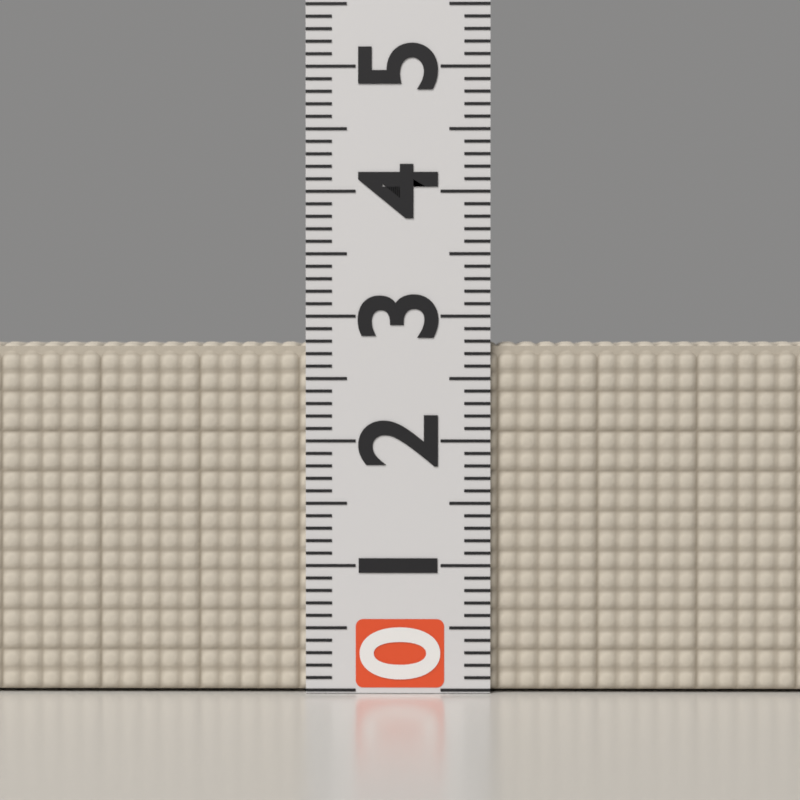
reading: 2.8 (no unit)
